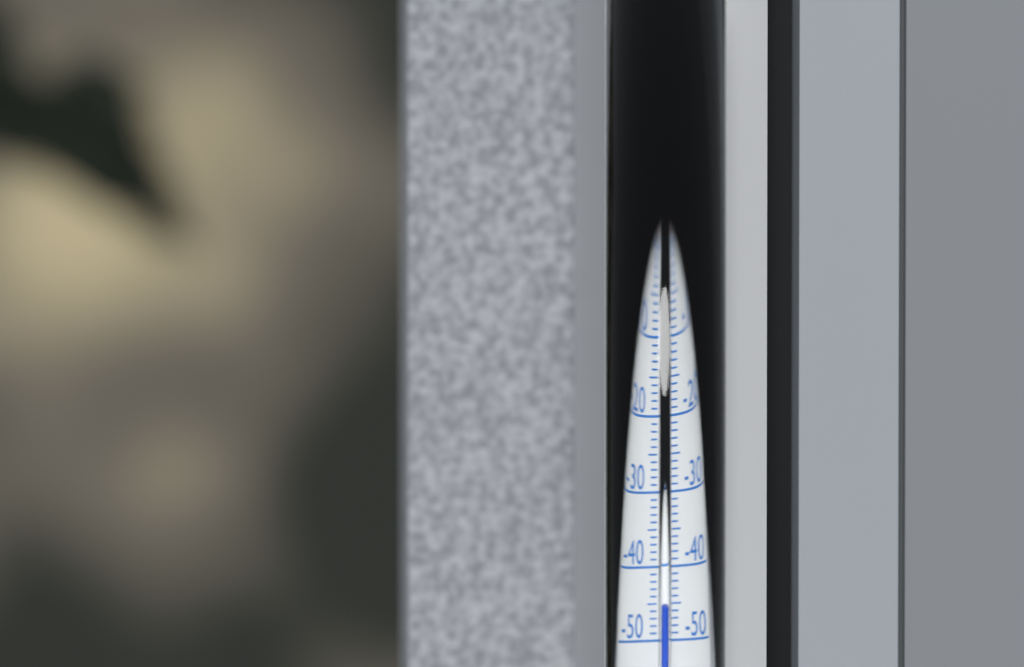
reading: -45 °C
